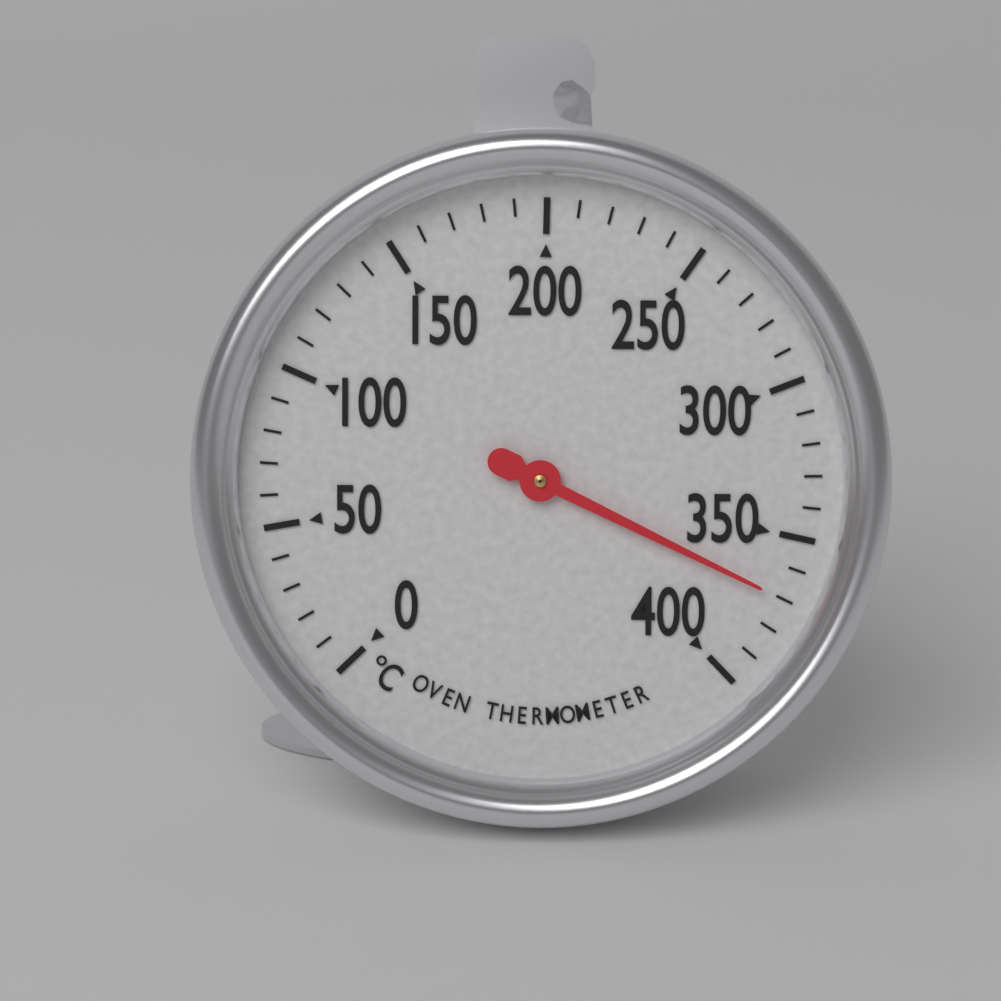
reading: 370 °C
